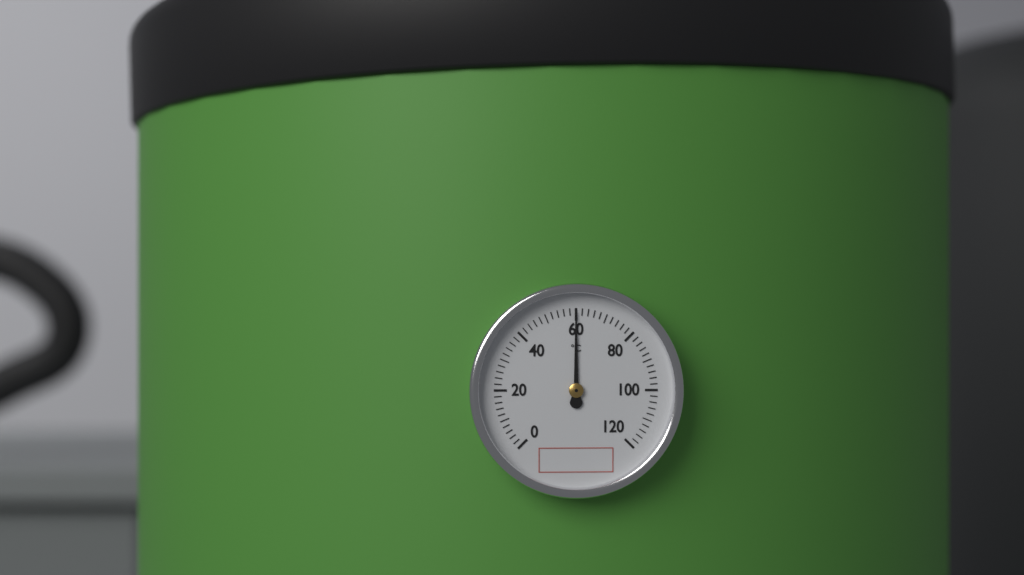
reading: 60 °C
